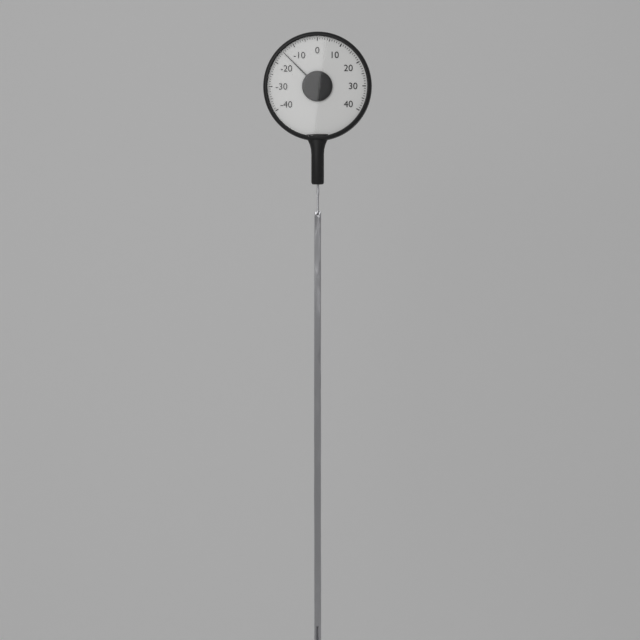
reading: -15 (no unit)
